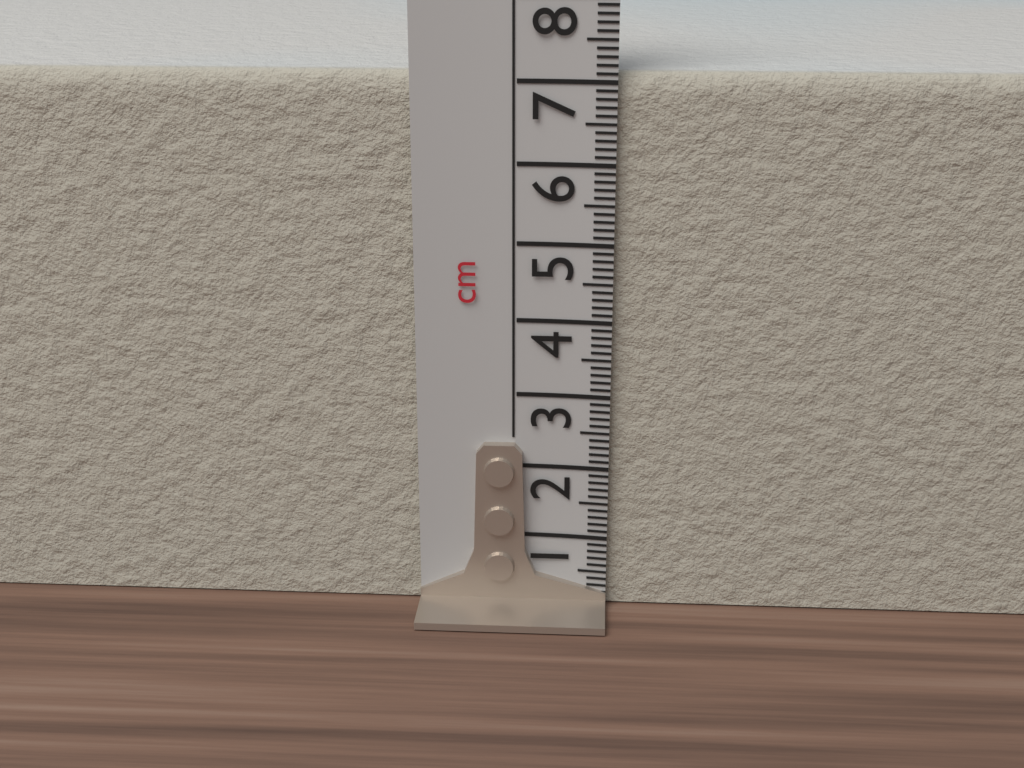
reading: 7.1 cm
